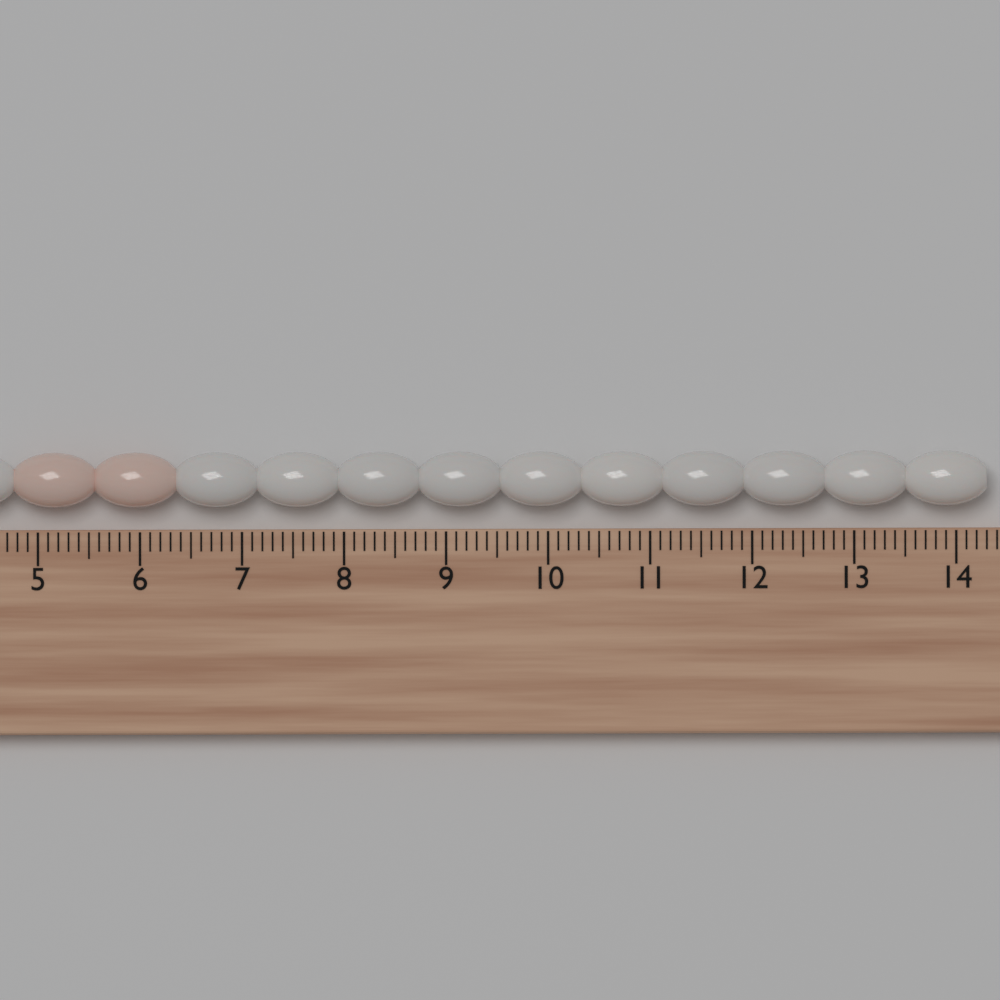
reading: 14.3 cm
